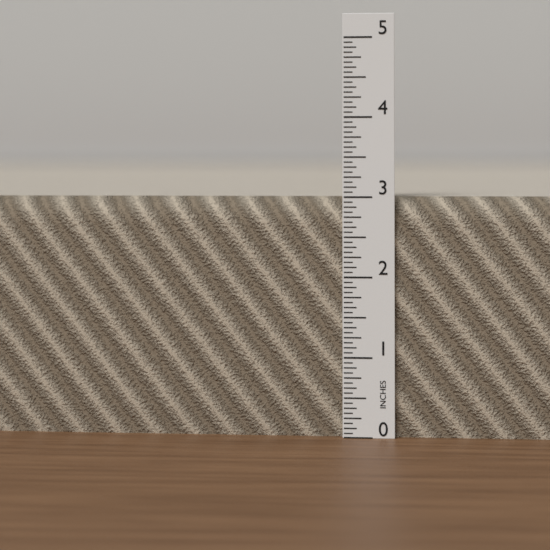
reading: 3.0000 in
